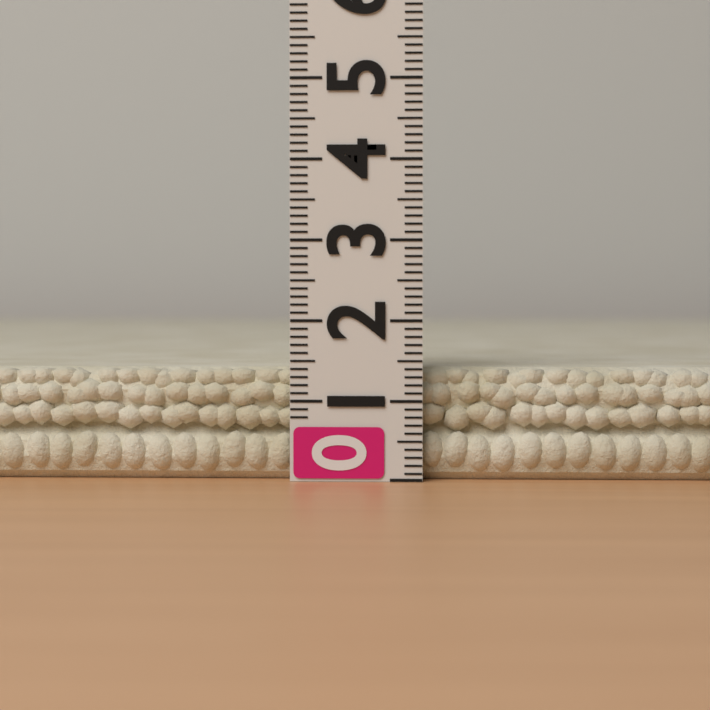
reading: 1.4 (no unit)
